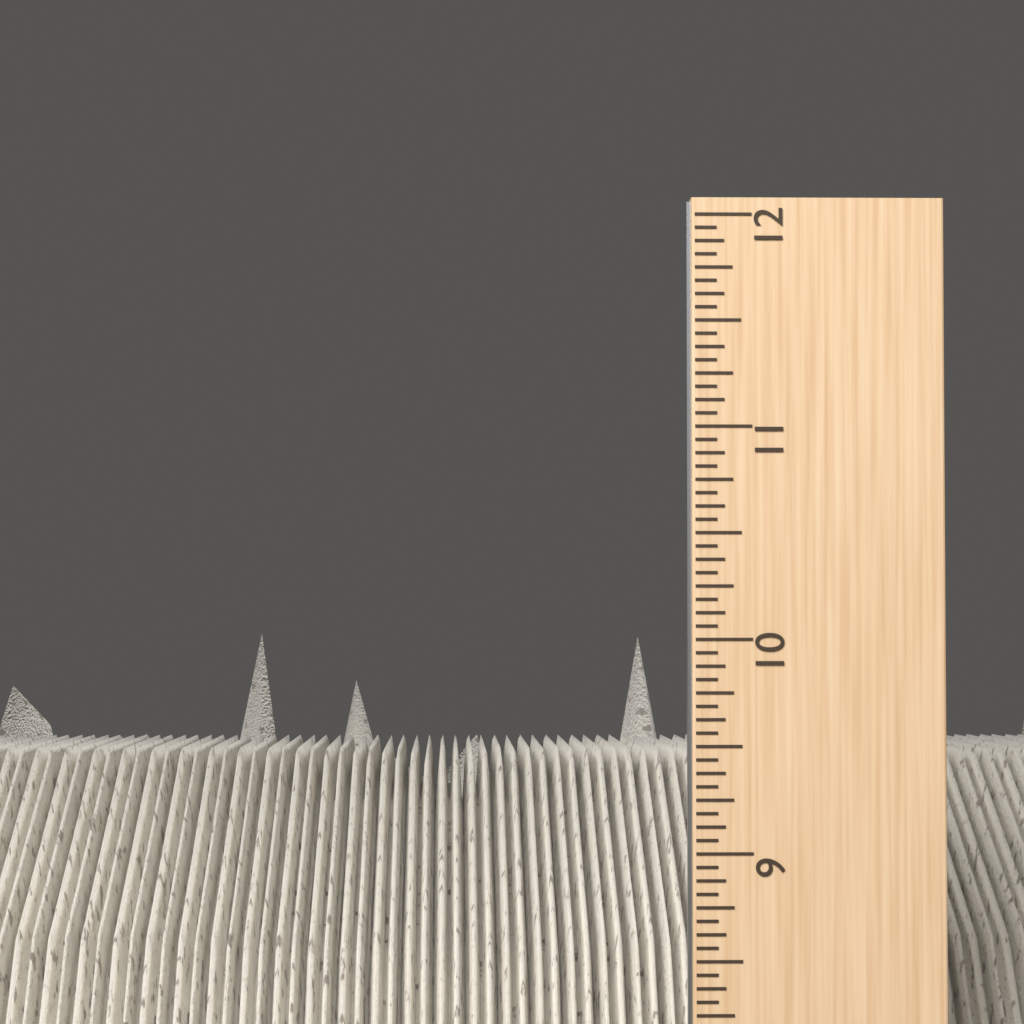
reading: 10.0625 inch
